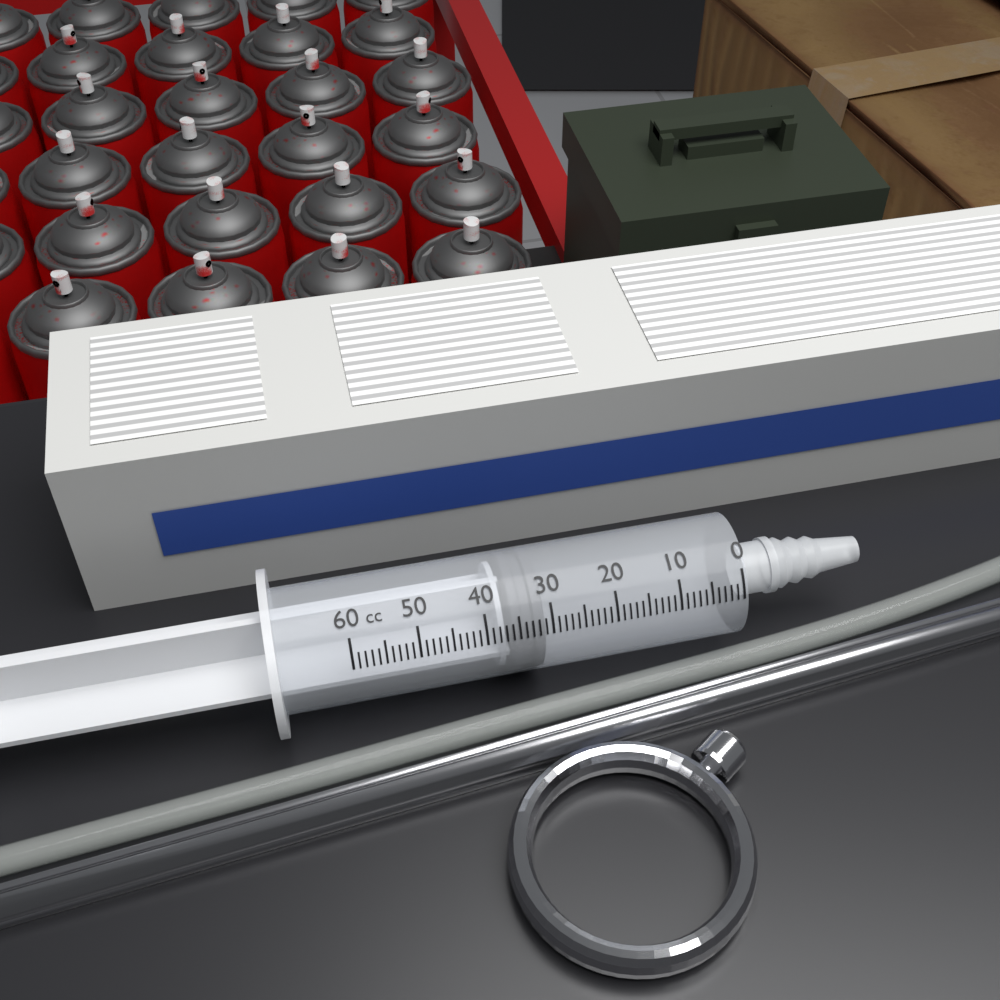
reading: 31 cc
